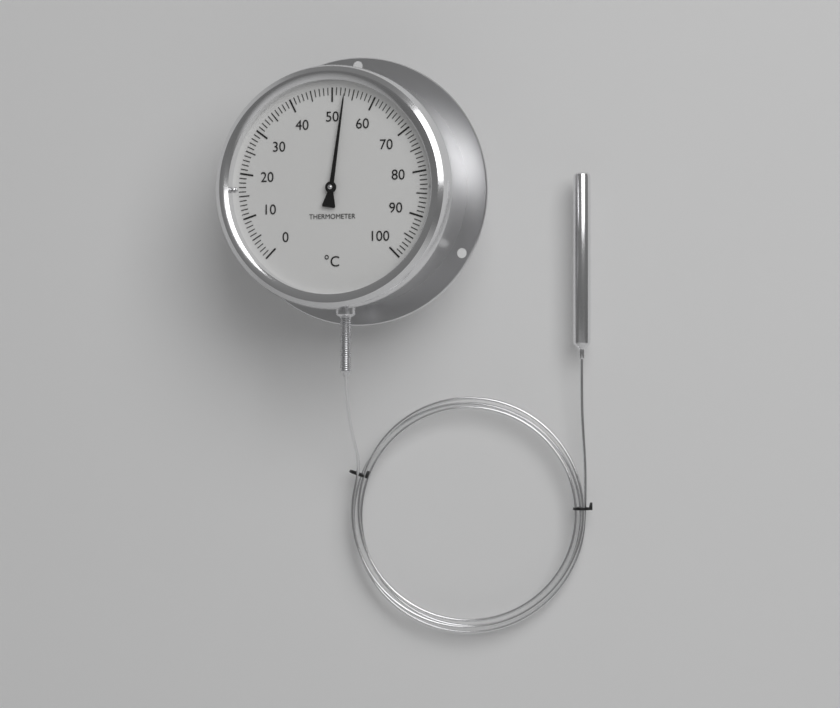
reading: 53 °C
